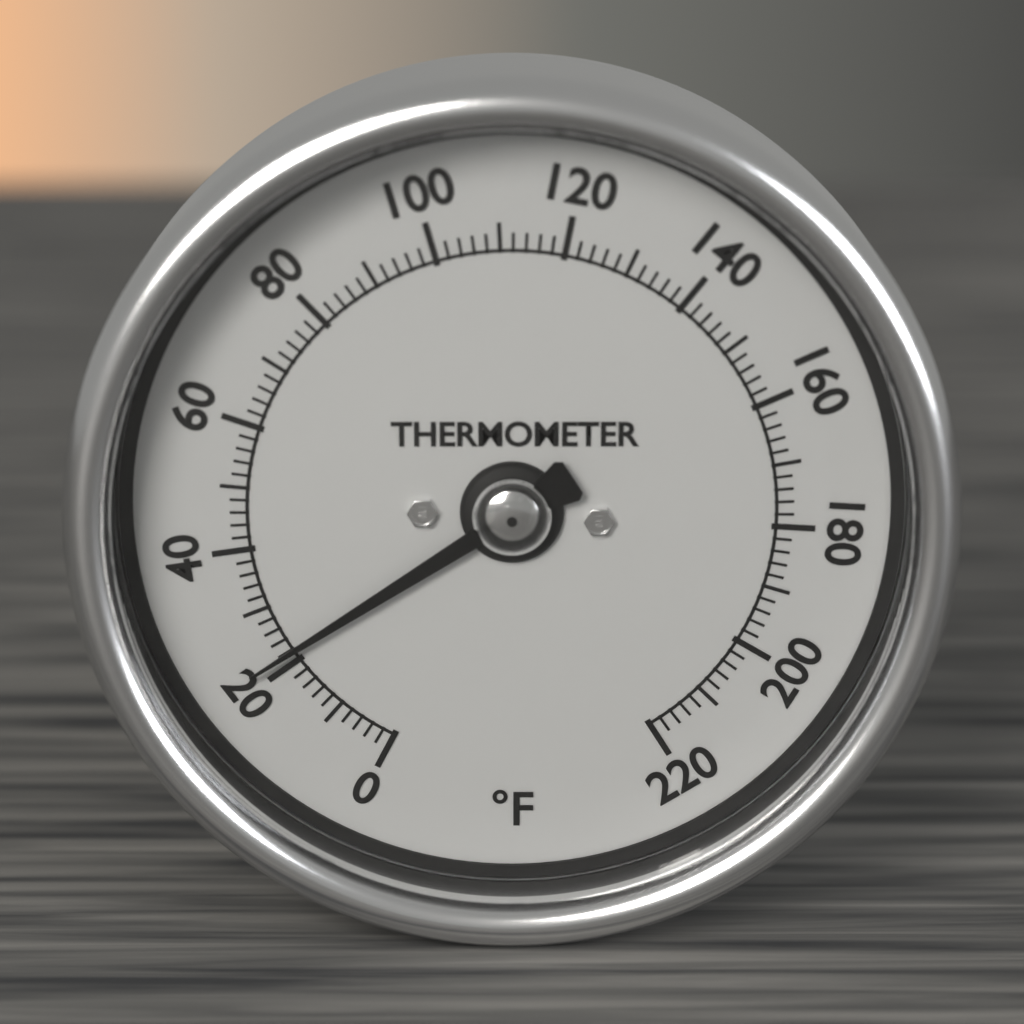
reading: 22 °F
